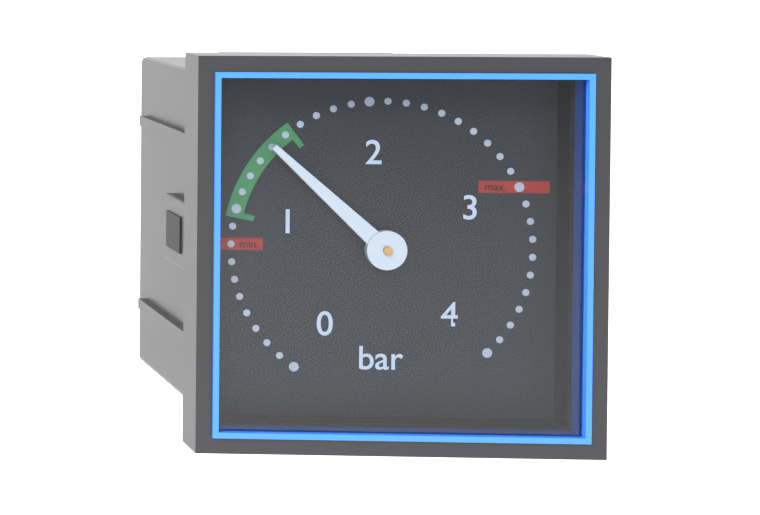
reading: 1.4 bar
